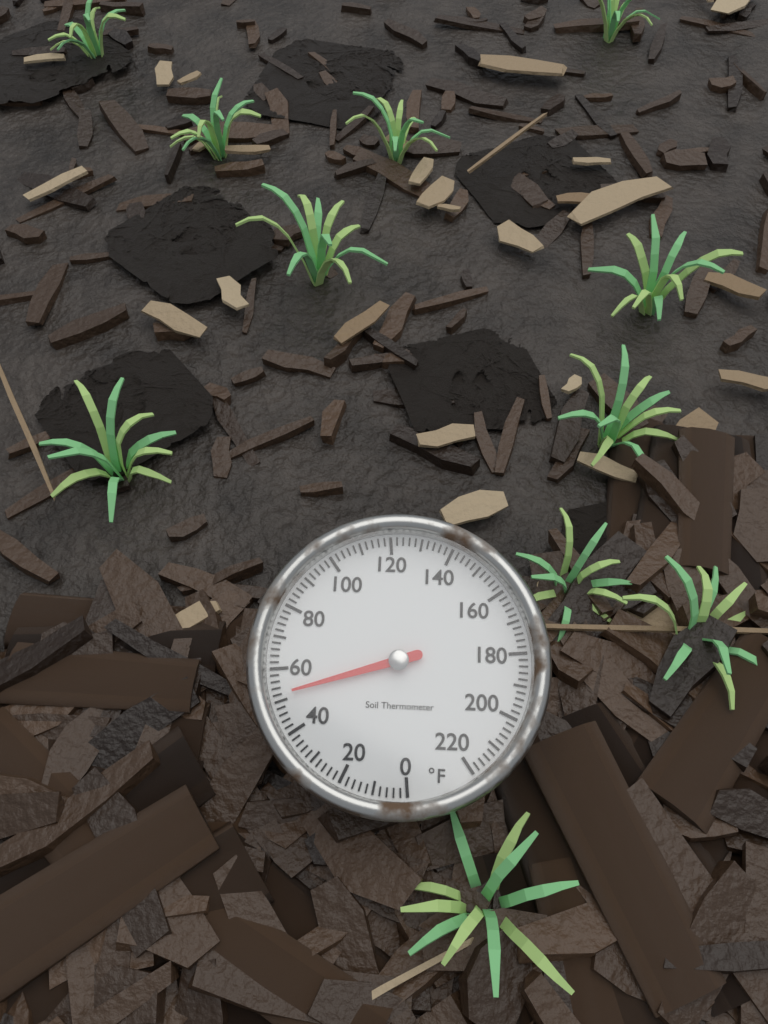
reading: 52 °F
